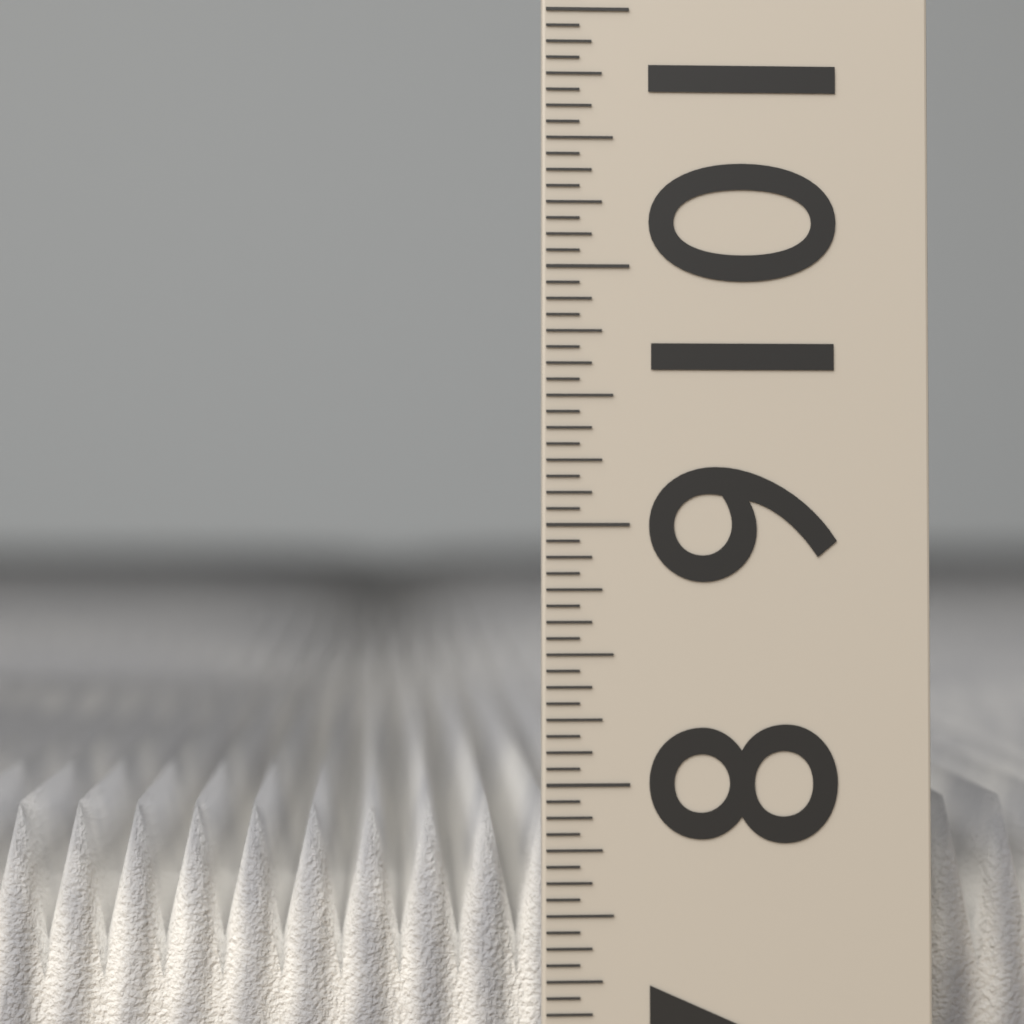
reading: 7.8750 (no unit)
